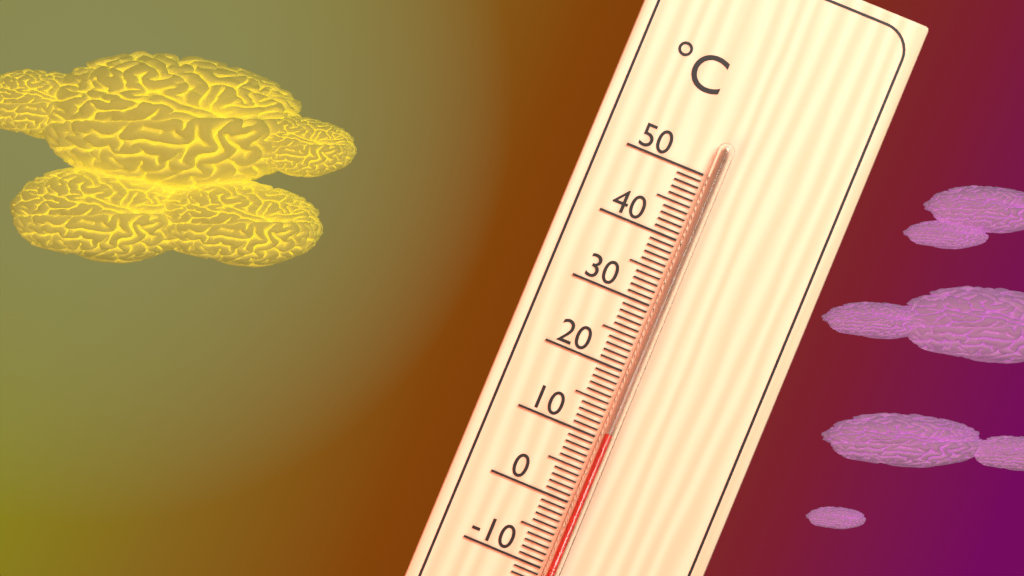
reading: 11 °C
